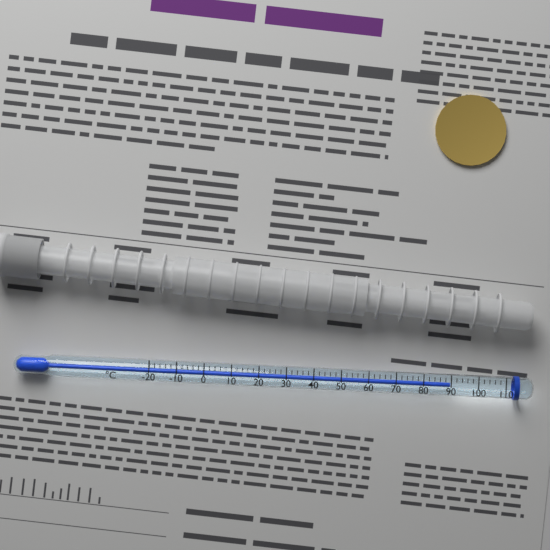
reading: 90 °C
